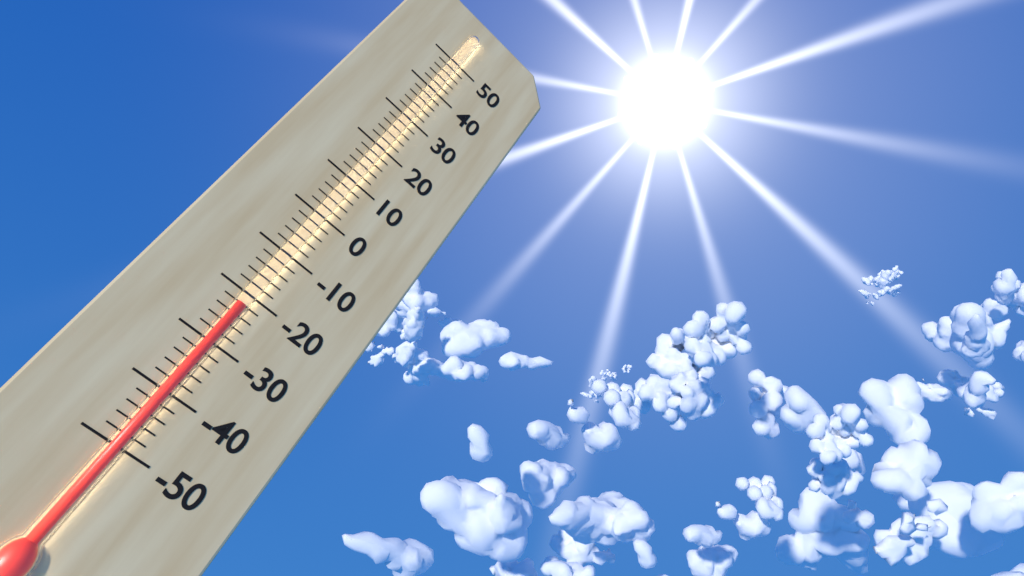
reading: -22 (no unit)
